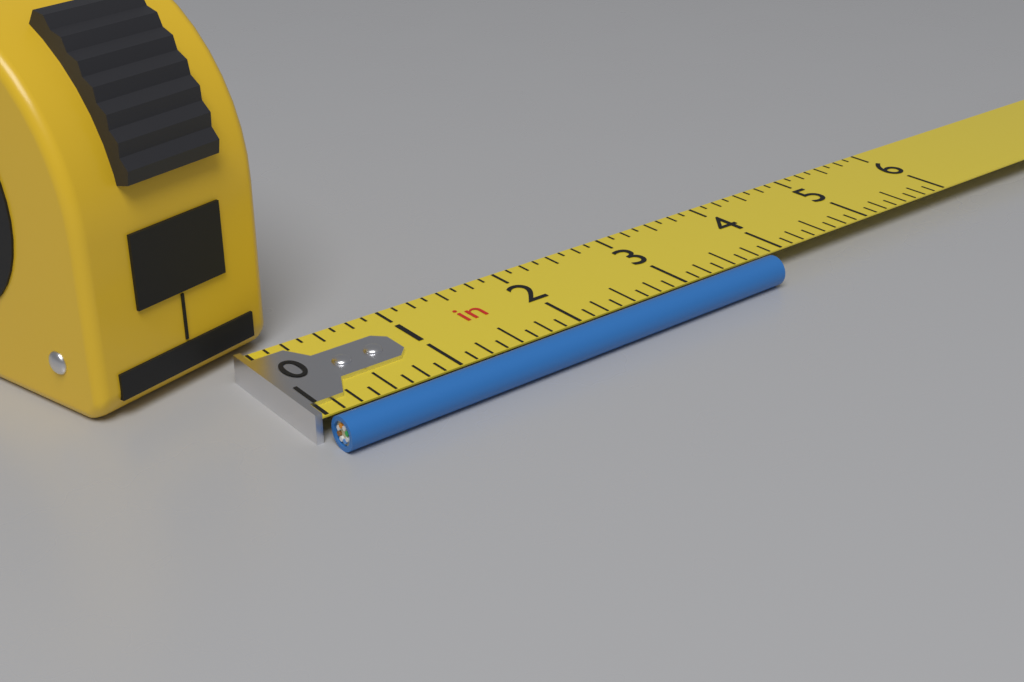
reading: 3.750 in
